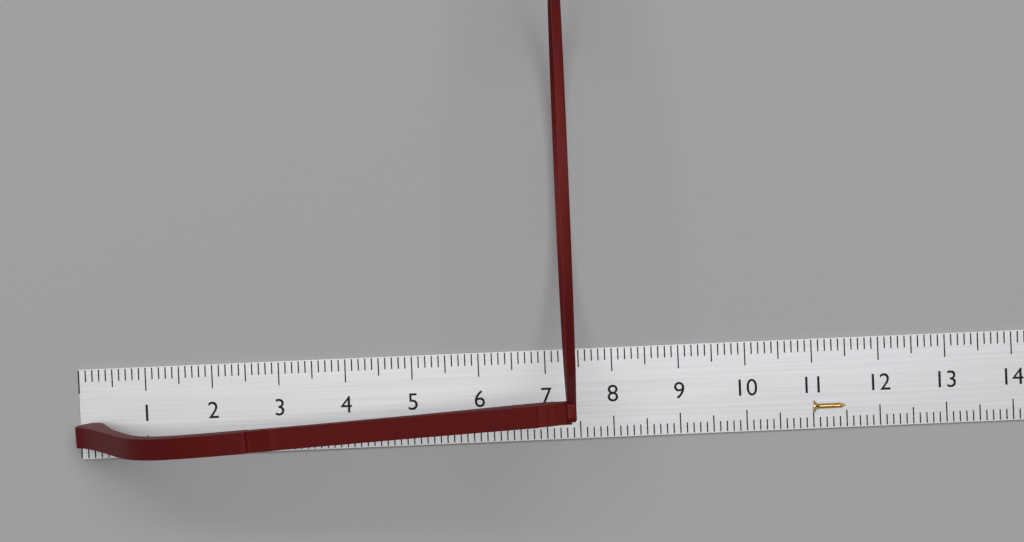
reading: 7.4 cm
